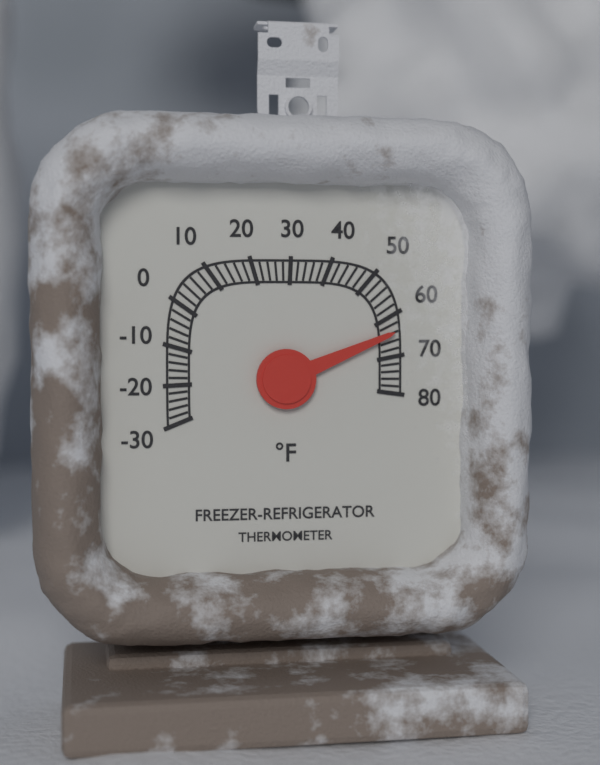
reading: 64 °F
